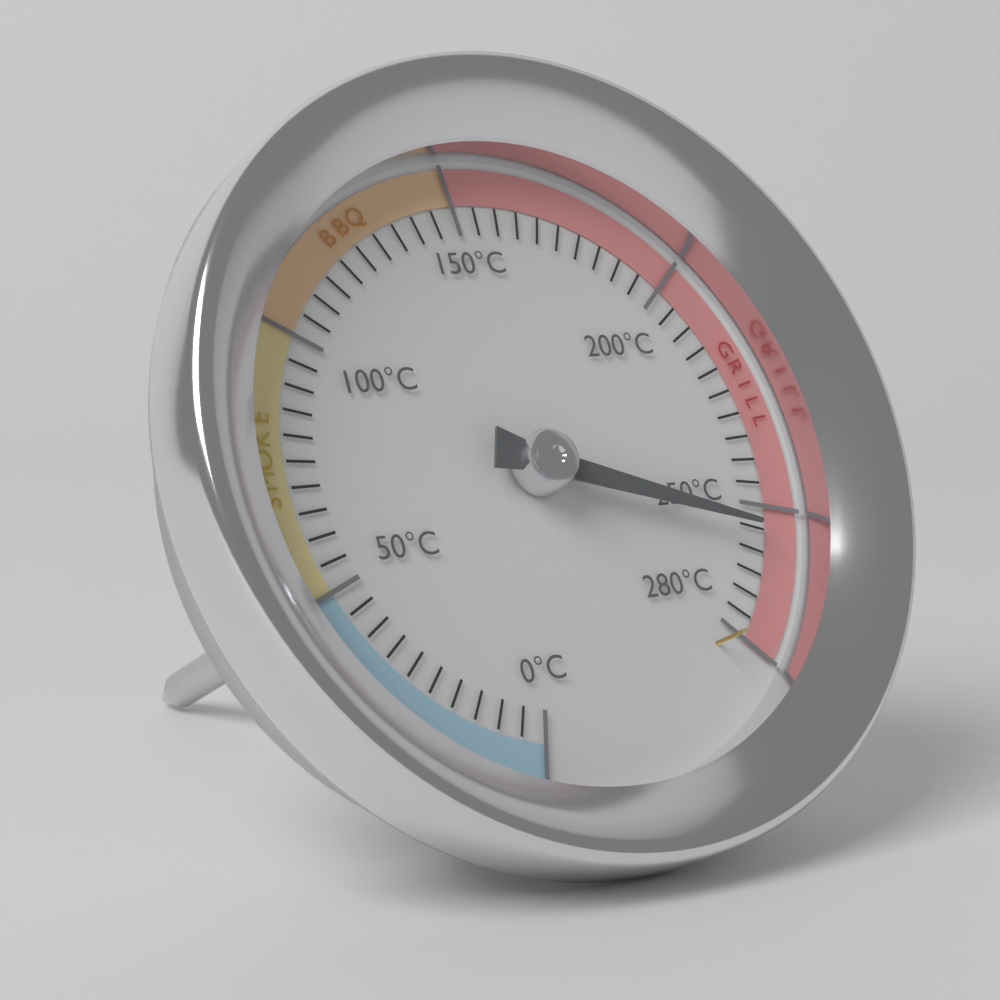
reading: 255 °C
